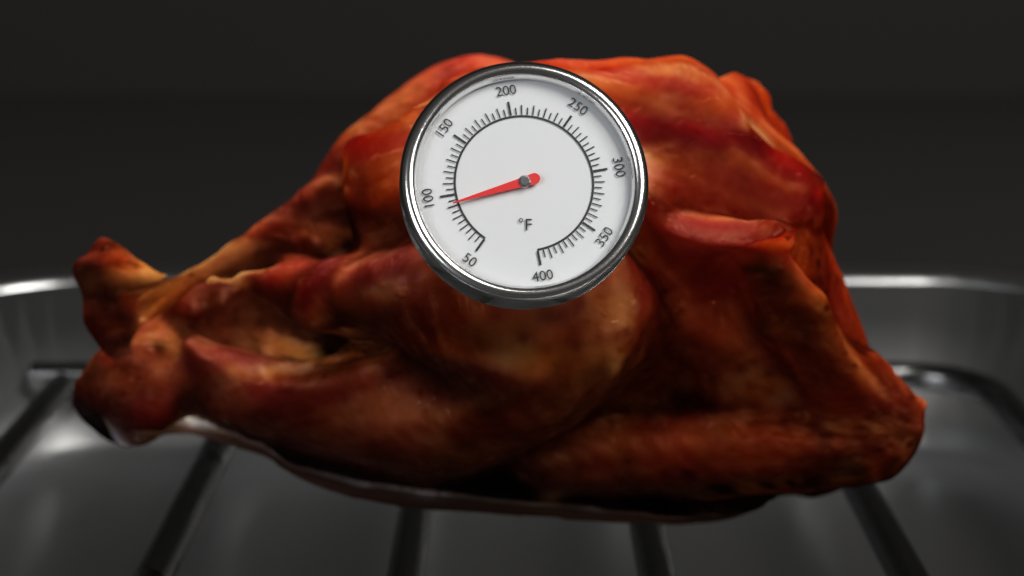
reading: 92 °F
